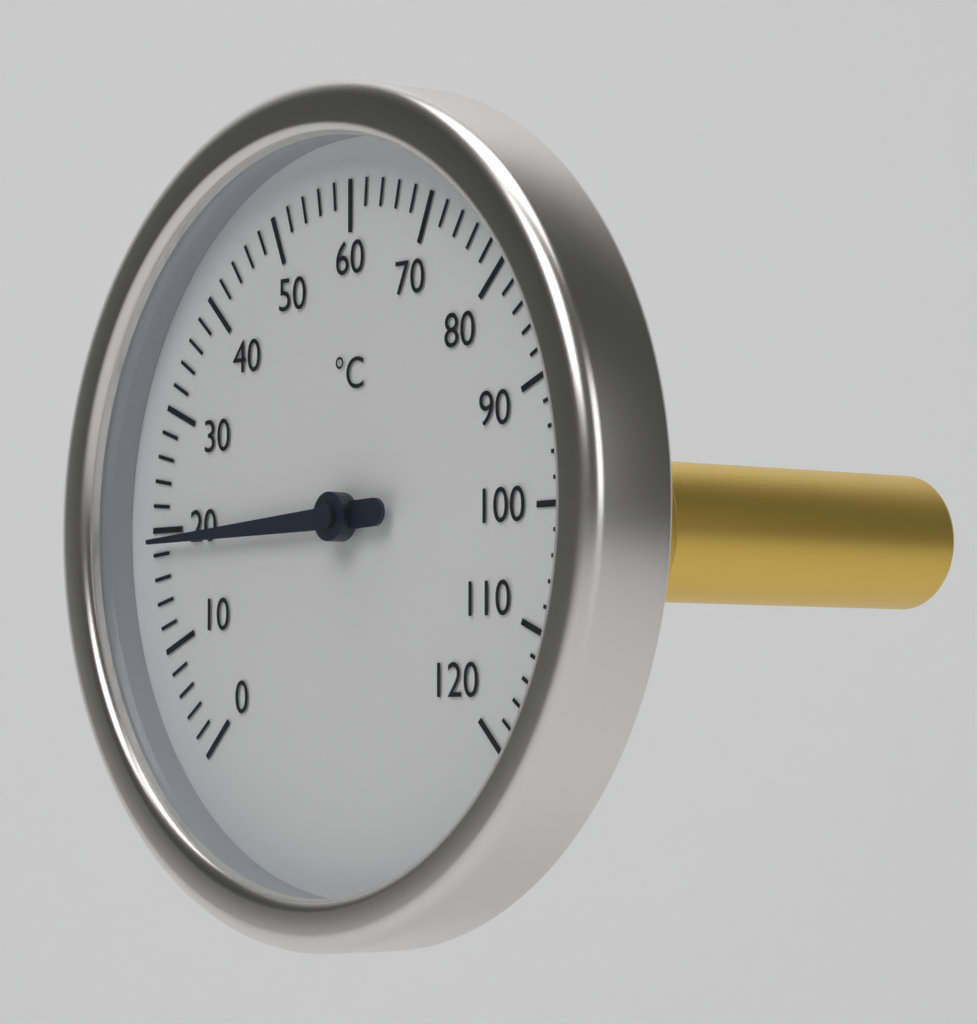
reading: 19 °C
